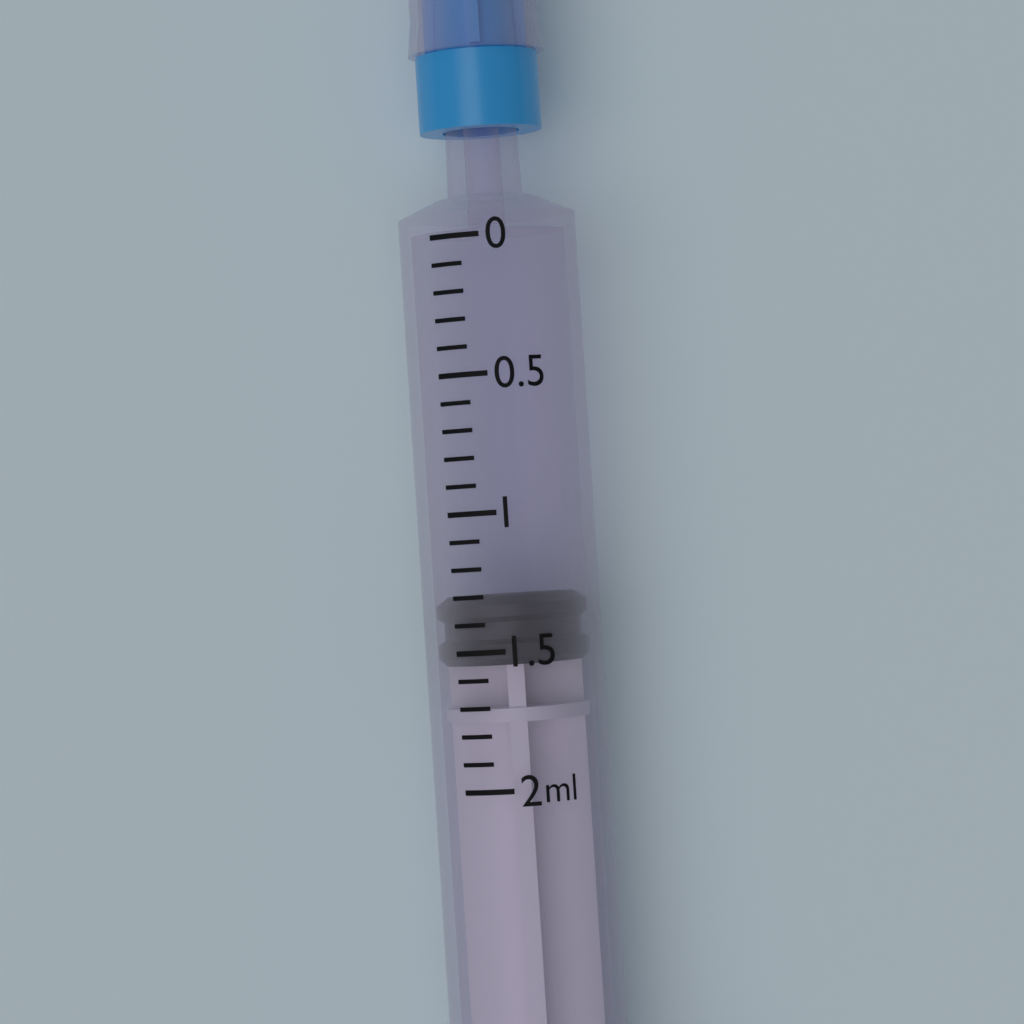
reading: 1.3 ml
